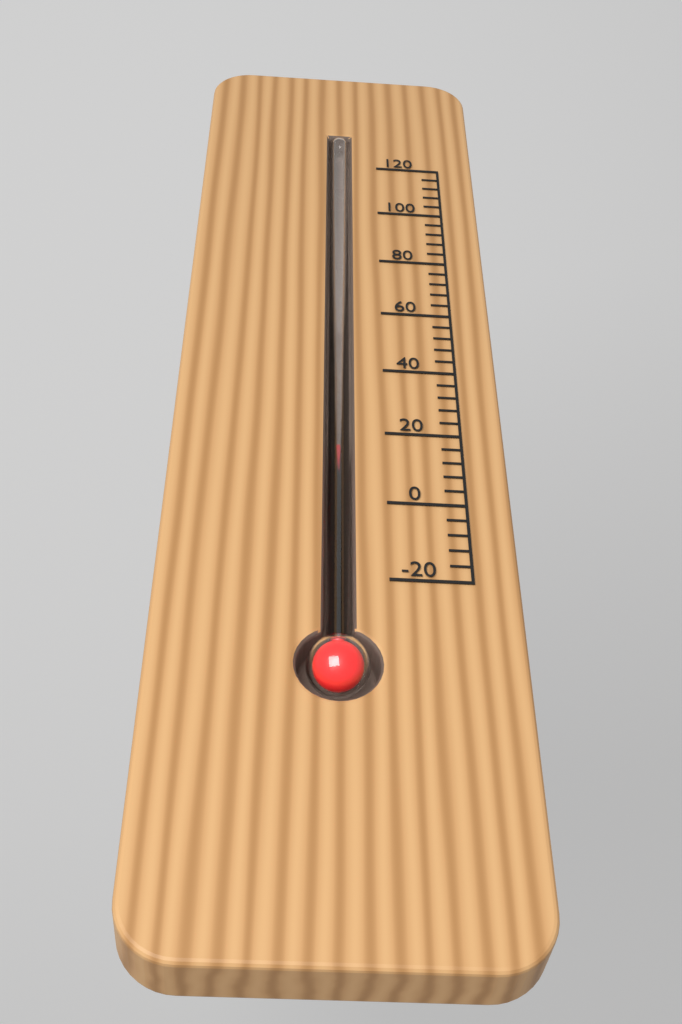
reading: 16 (no unit)
